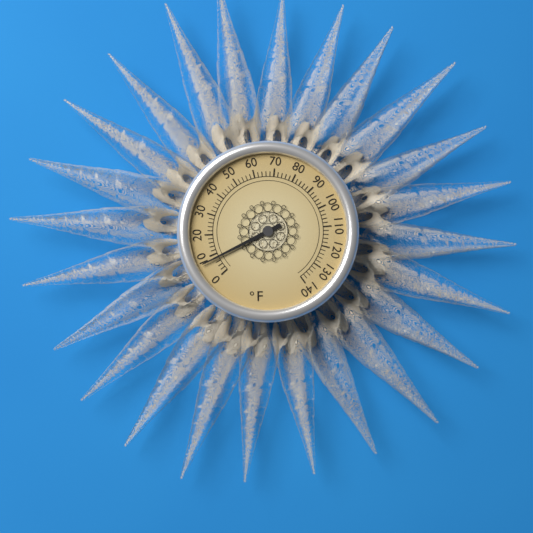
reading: 8 °F
